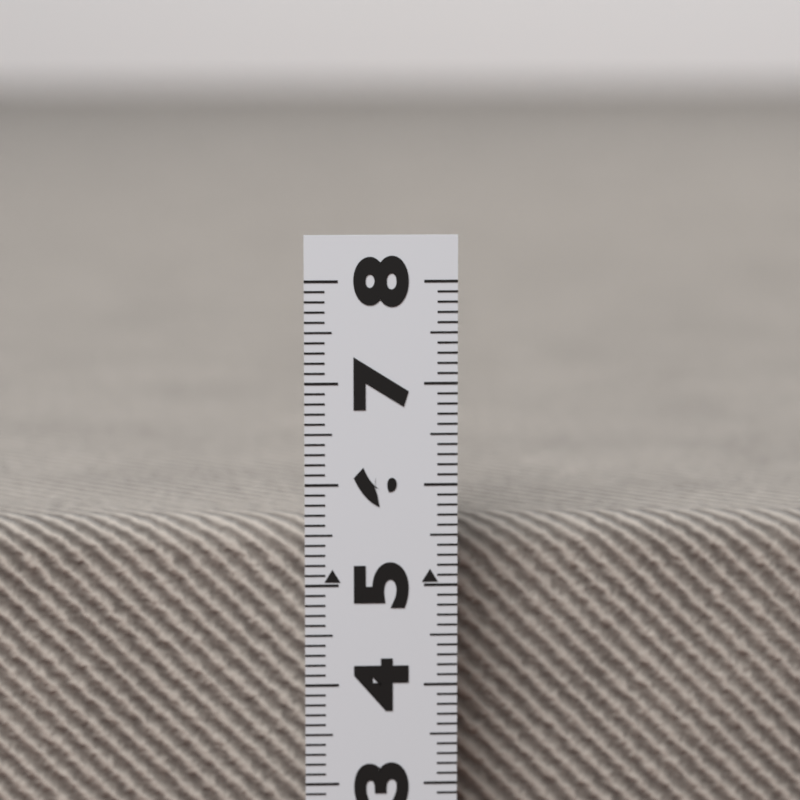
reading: 5.5 (no unit)
